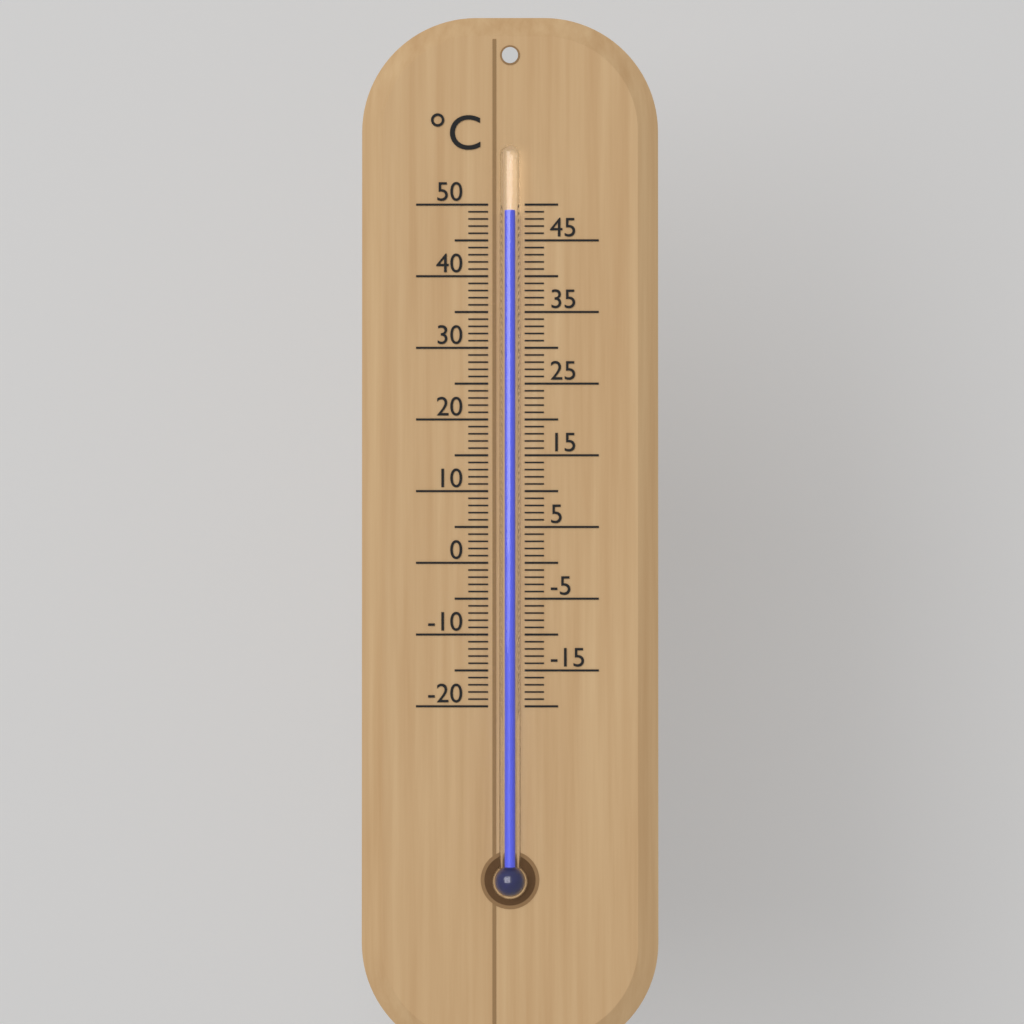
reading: 49 °C
